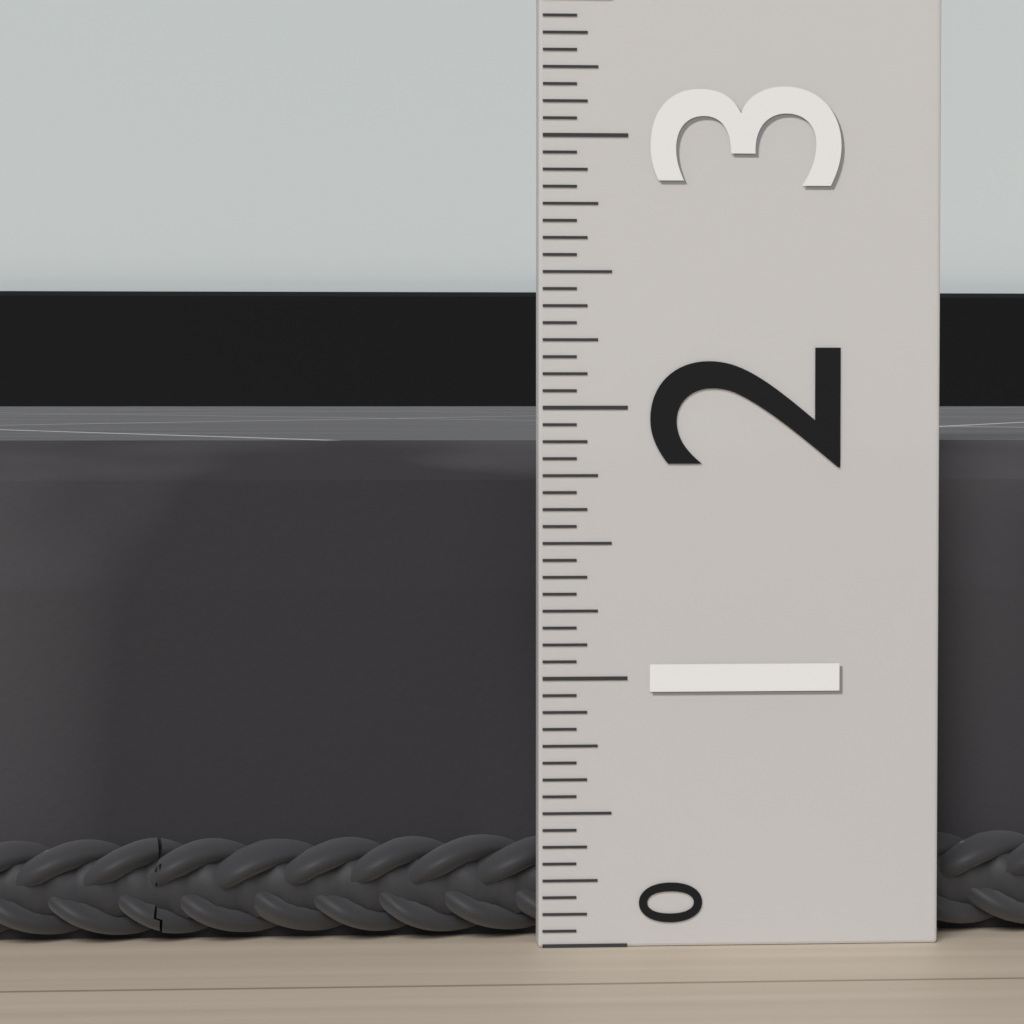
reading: 1.8750 (no unit)
